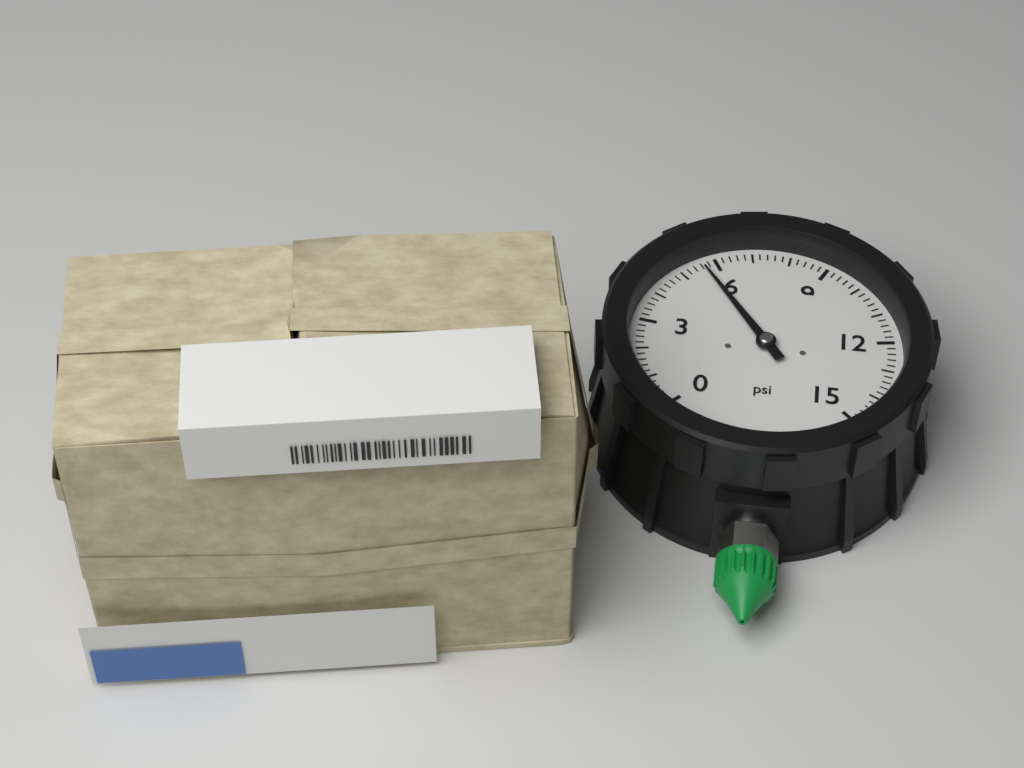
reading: 5.6 psi
